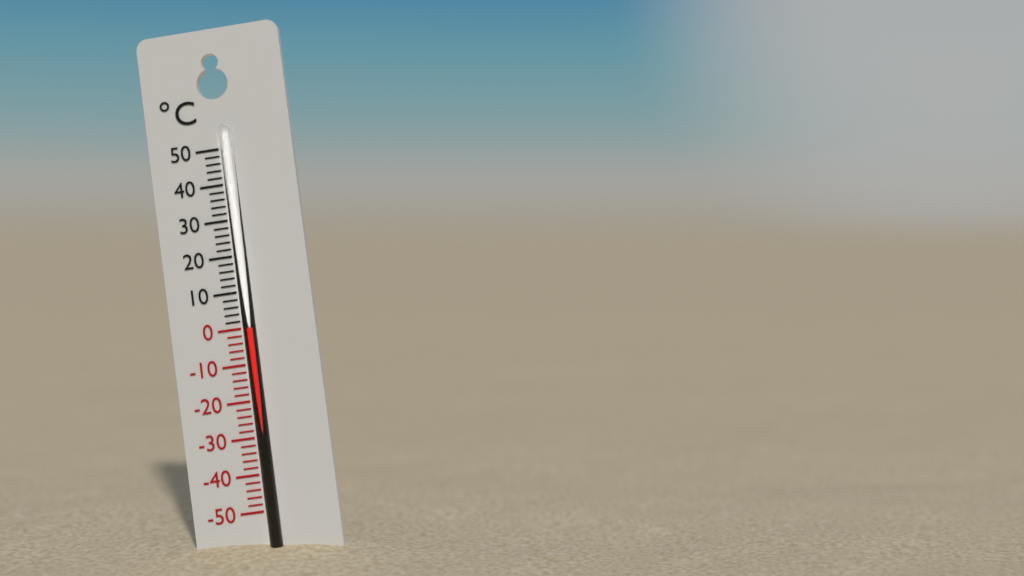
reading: 0 °C
